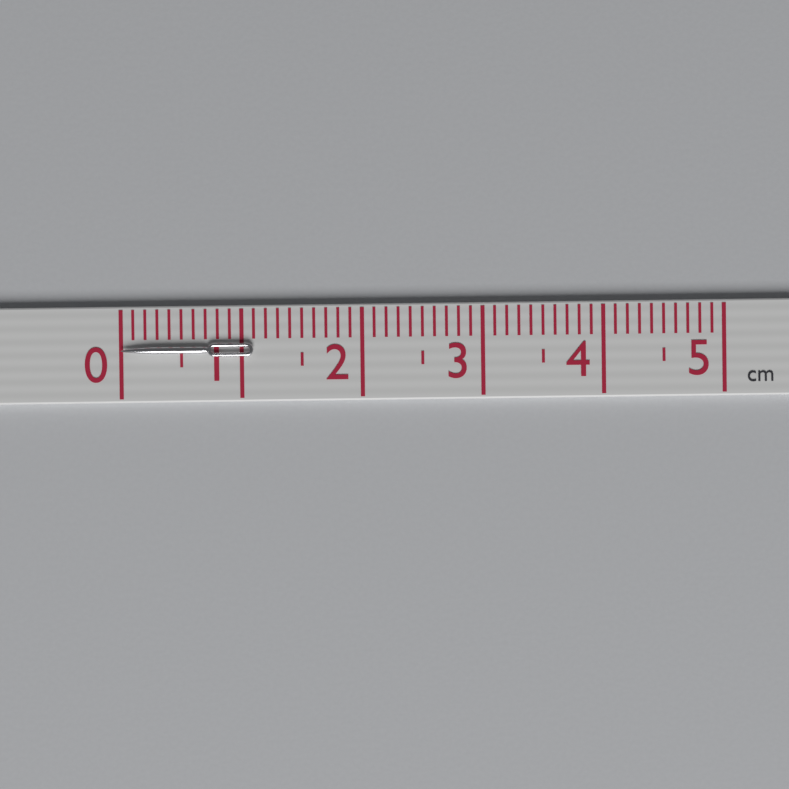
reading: 1.1 cm
